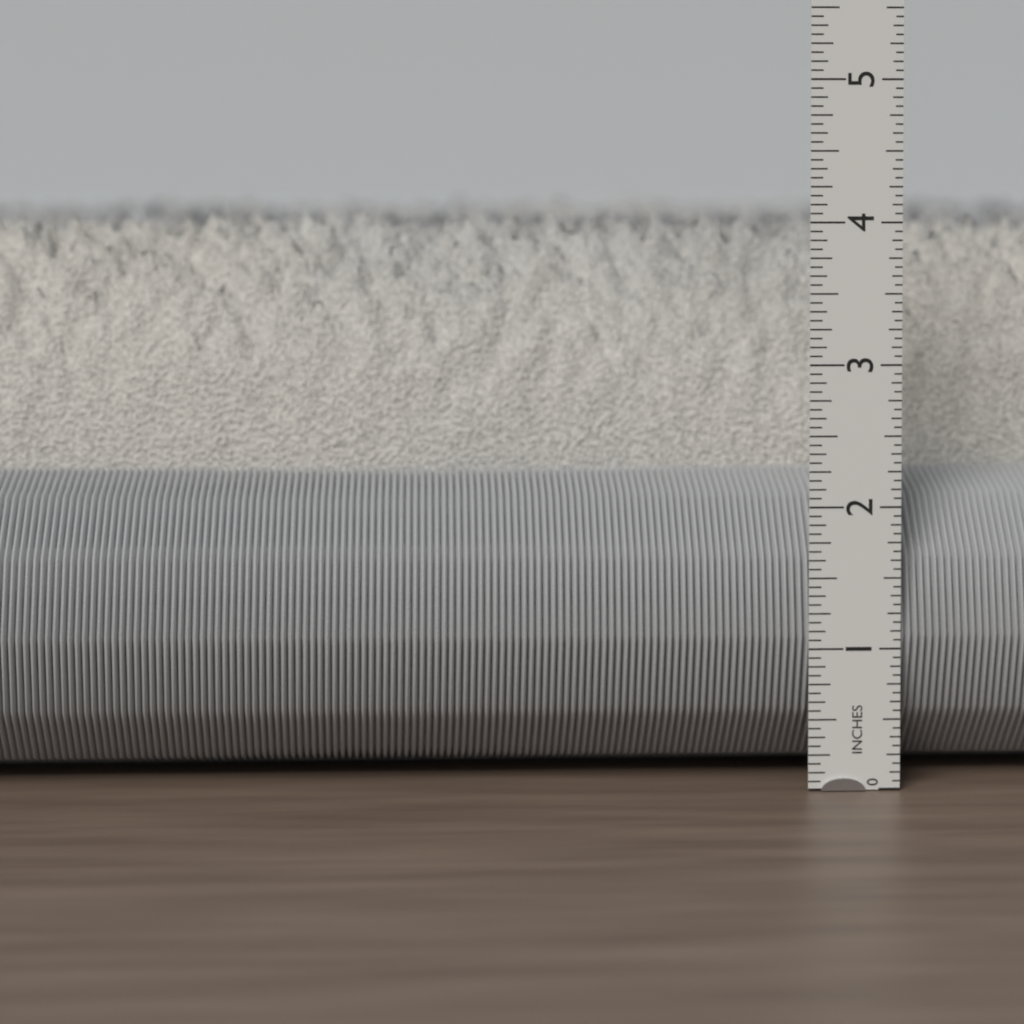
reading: 4.0625 in
